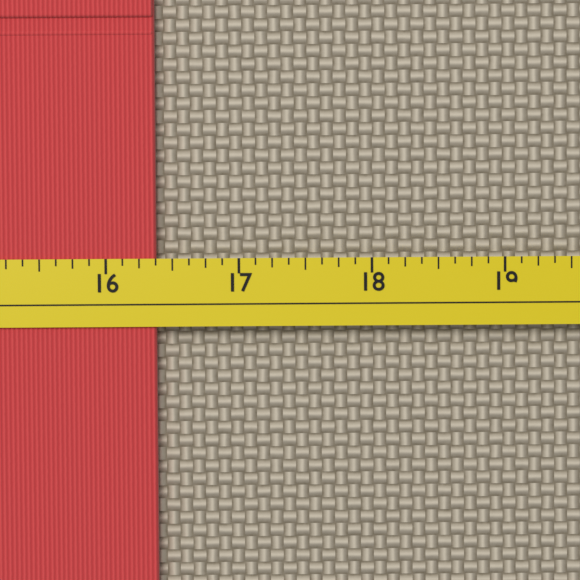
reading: 16.375 (no unit)
